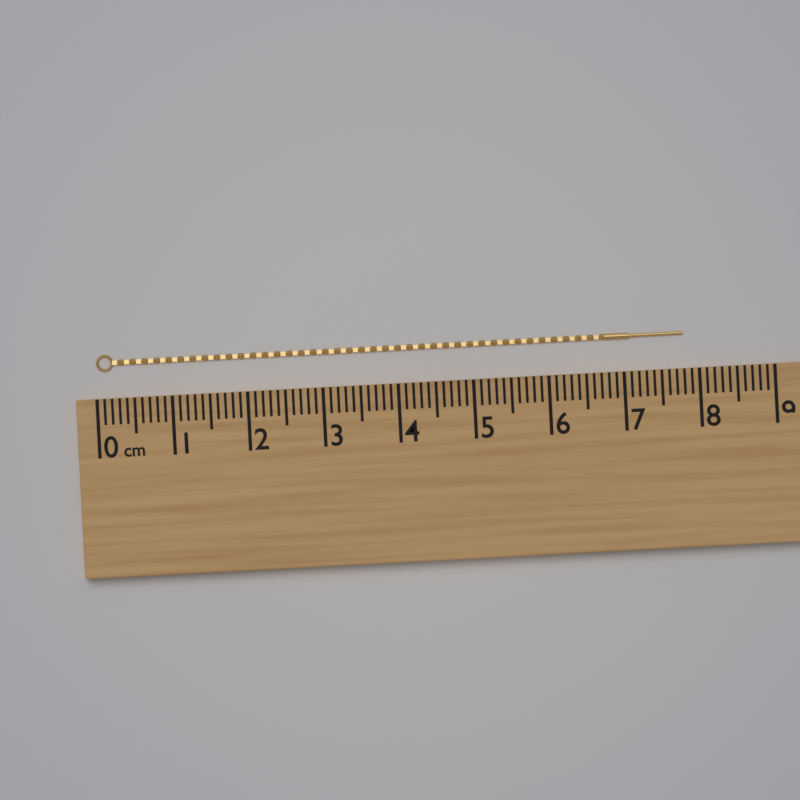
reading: 7.8 cm
